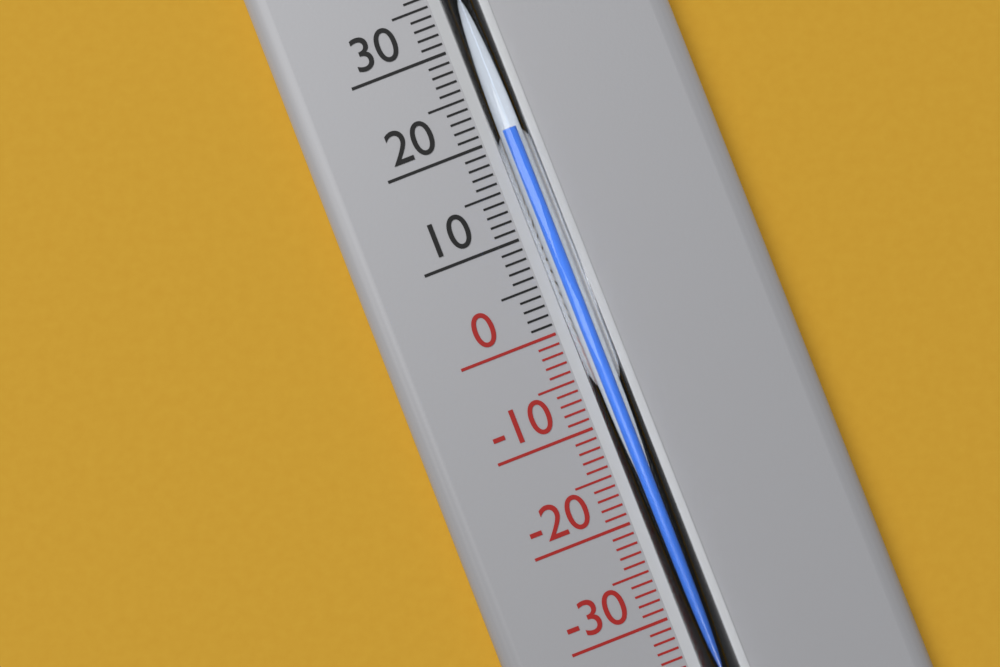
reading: 20 °C
